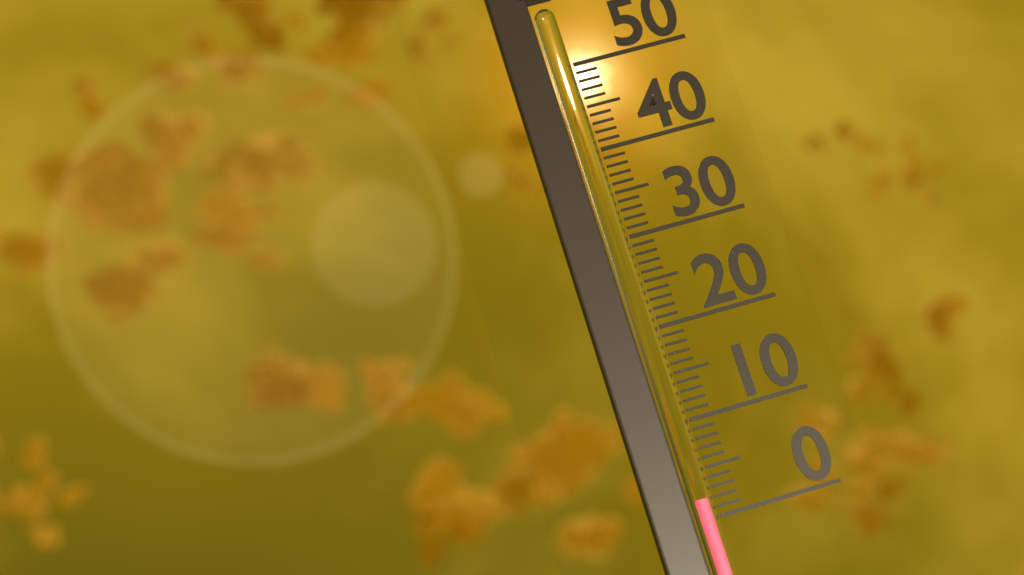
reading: 2 (no unit)
